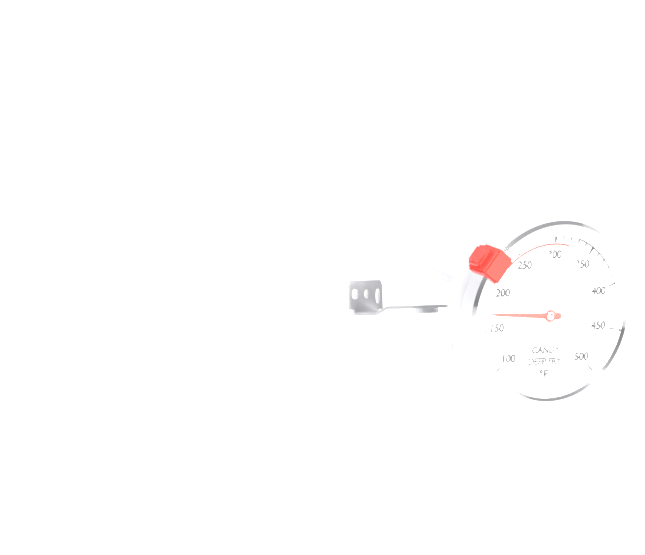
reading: 170 °F
